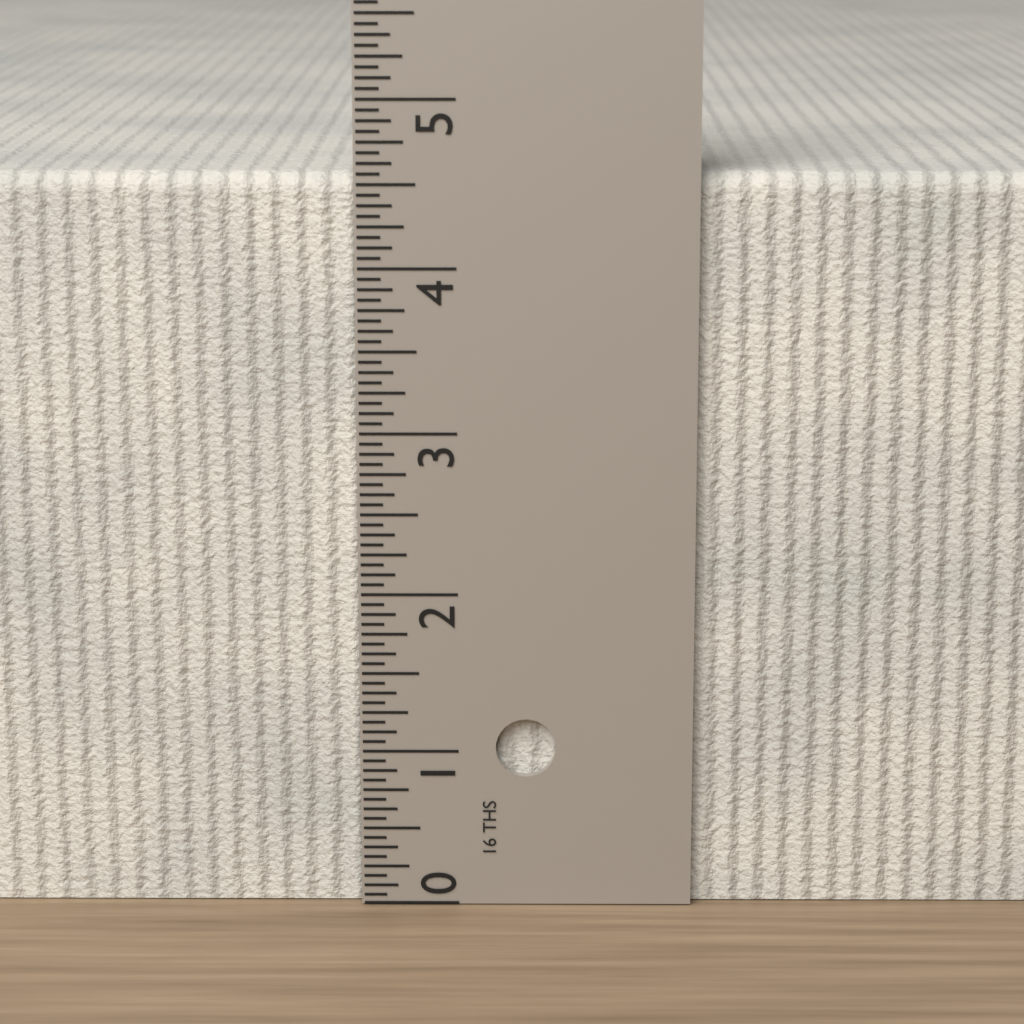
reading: 4.5625 in
